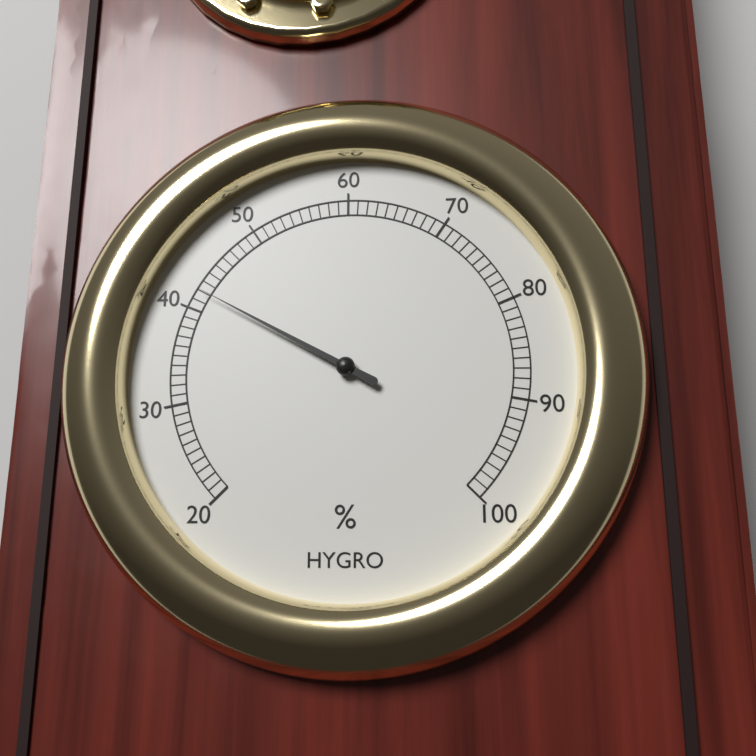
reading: 42 %
